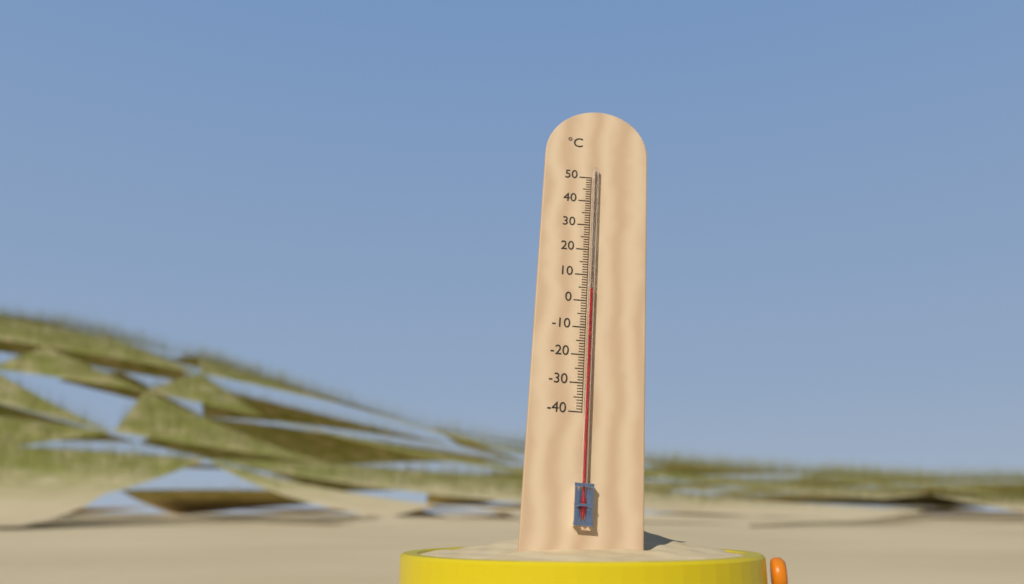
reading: 4 °C
